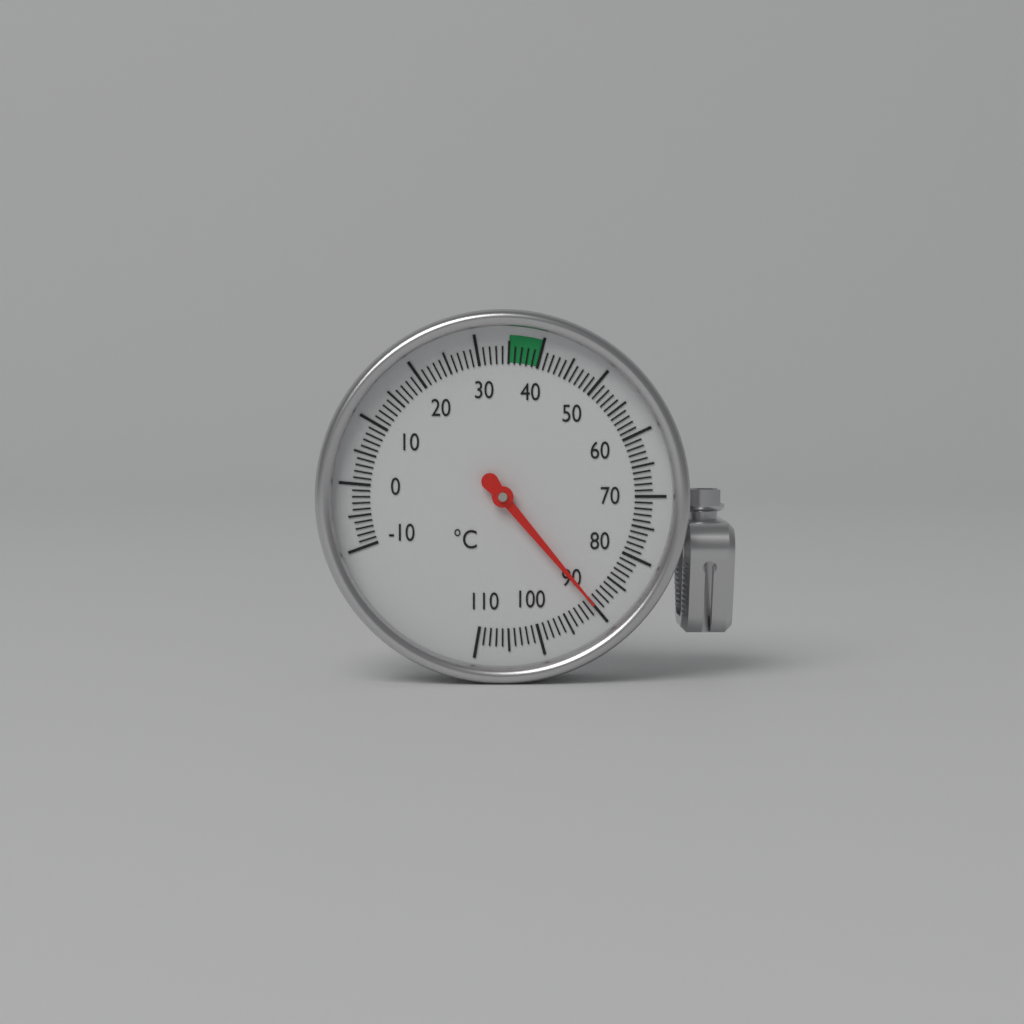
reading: 90 °C
